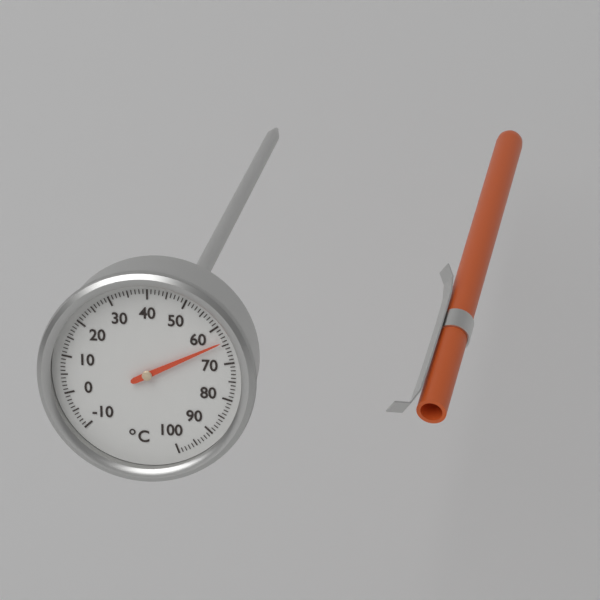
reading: 64 °C
